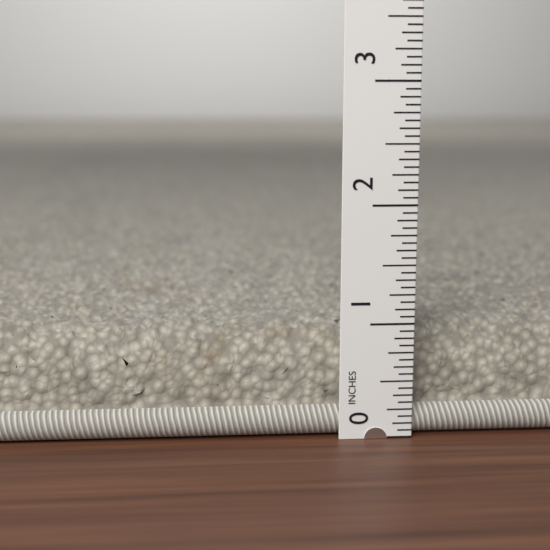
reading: 0.9375 in
